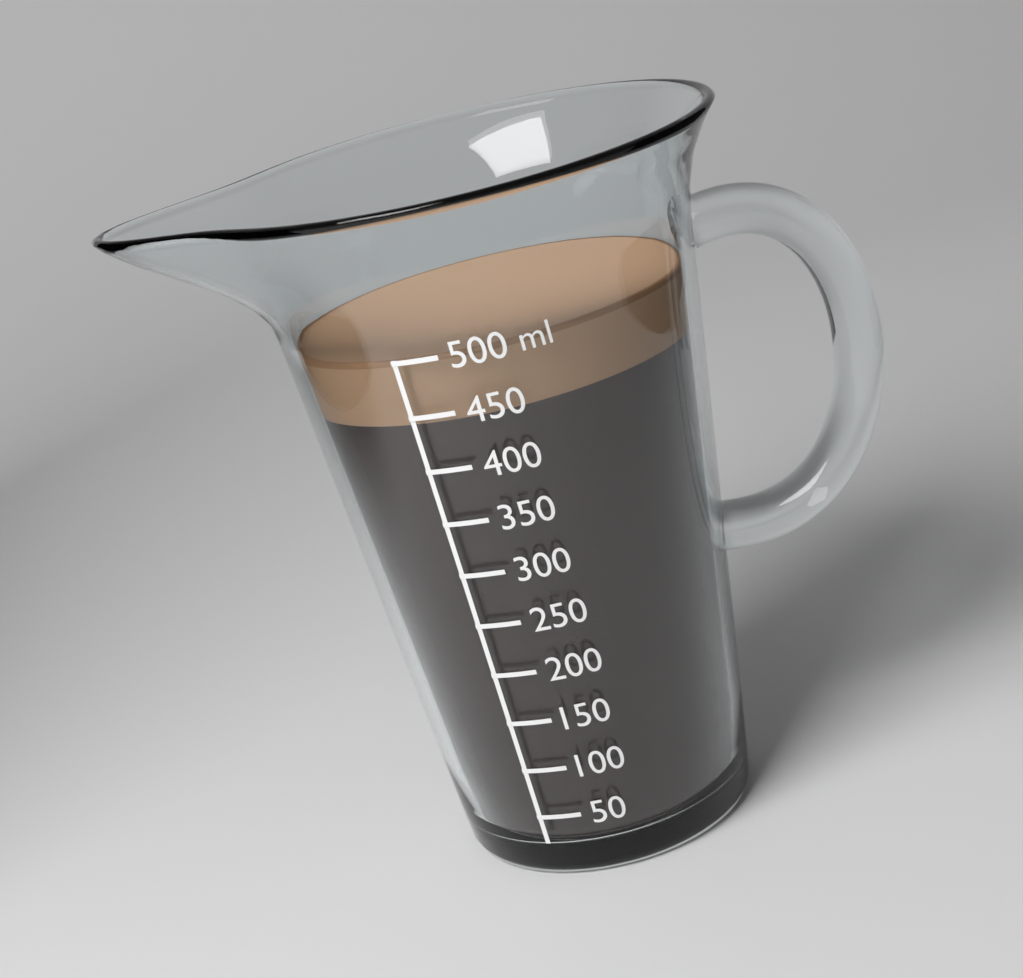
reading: 500 ml
